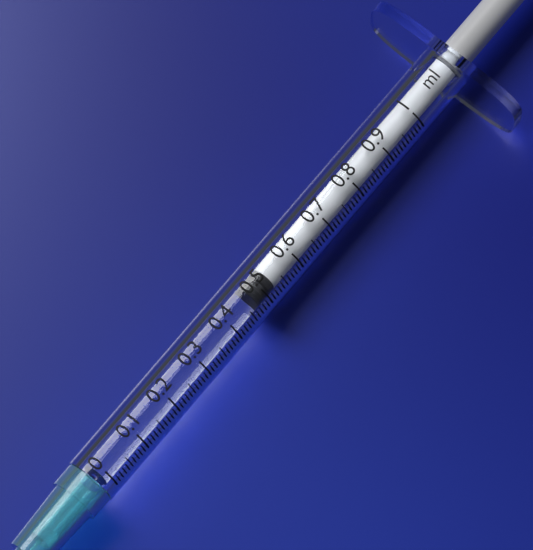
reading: 0.48 ml
